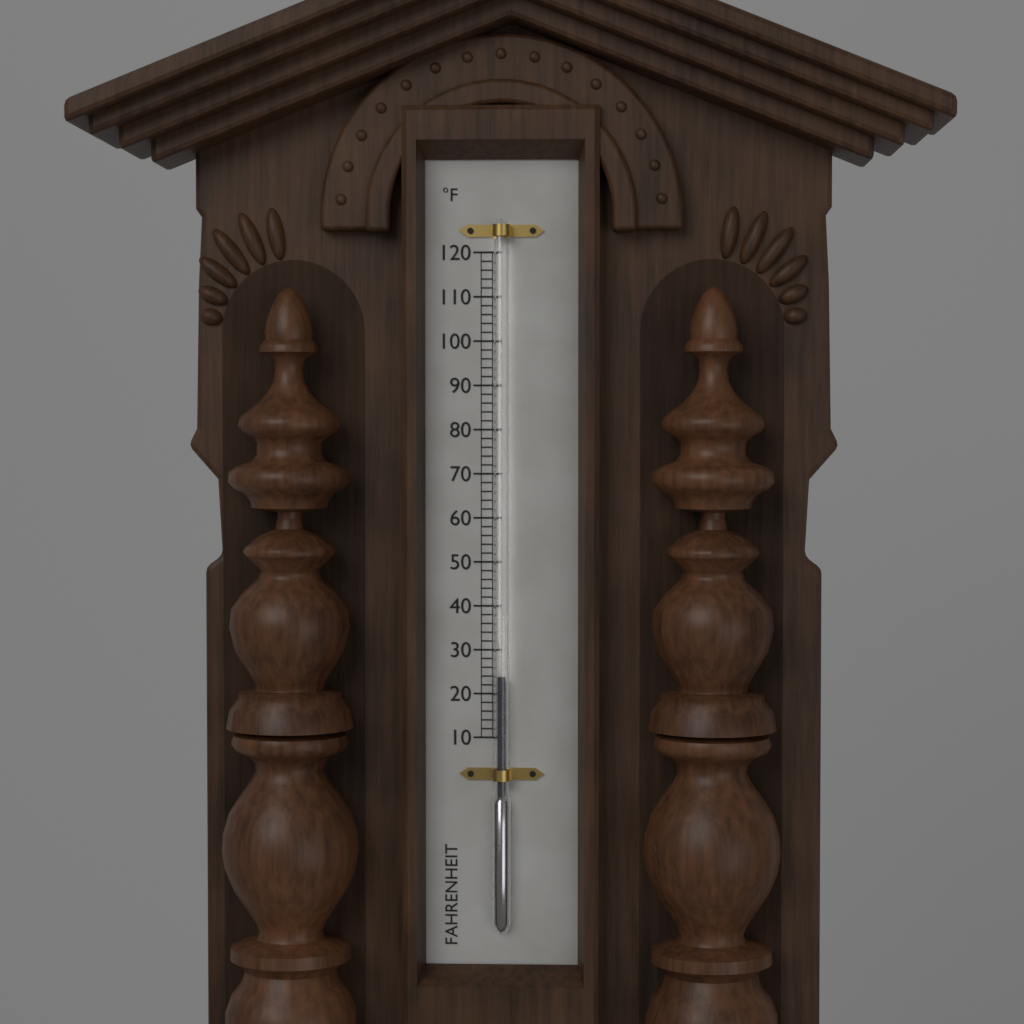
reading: 24 °F
